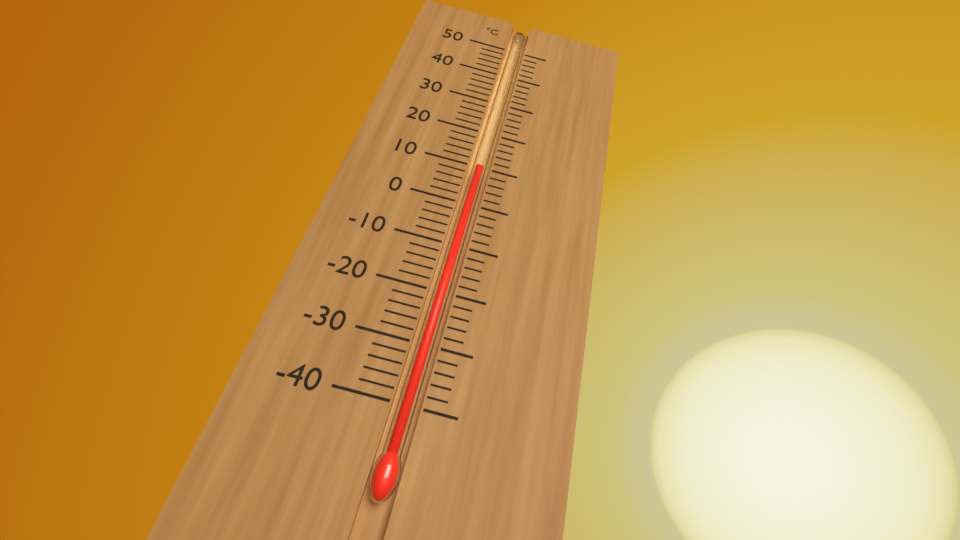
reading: 10 °C
